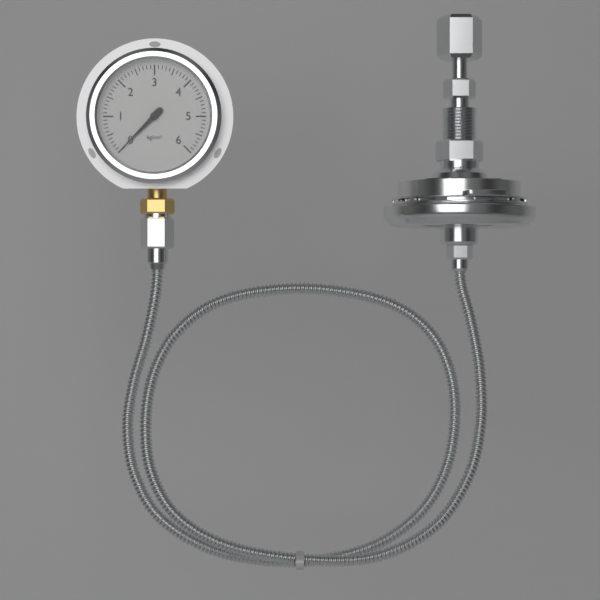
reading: 0.0 kg/cm²
